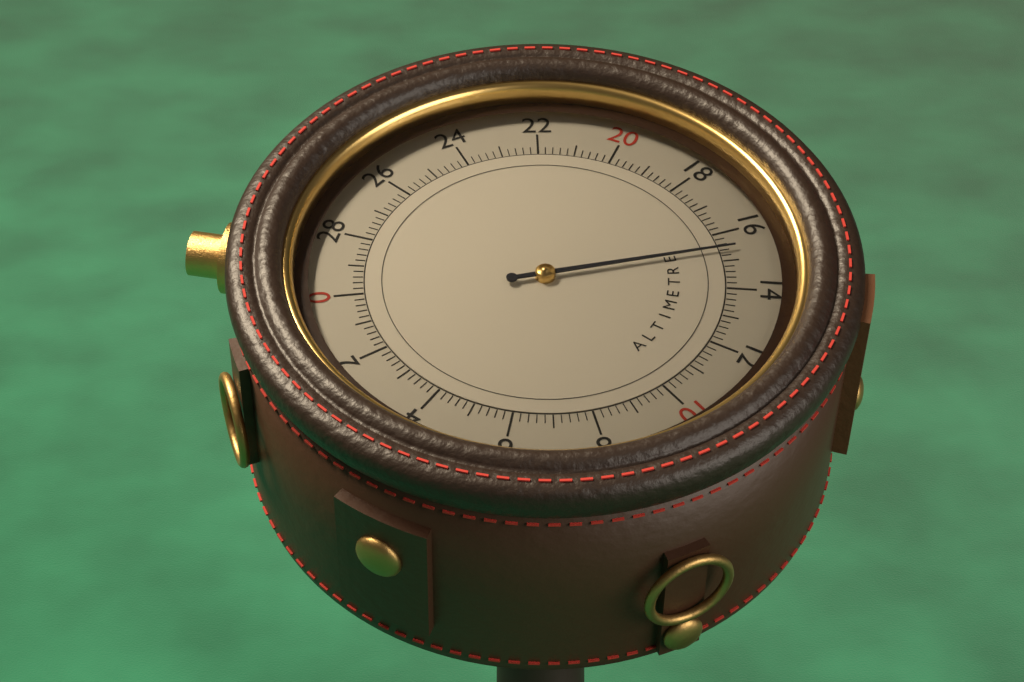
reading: 15.4 (no unit)
